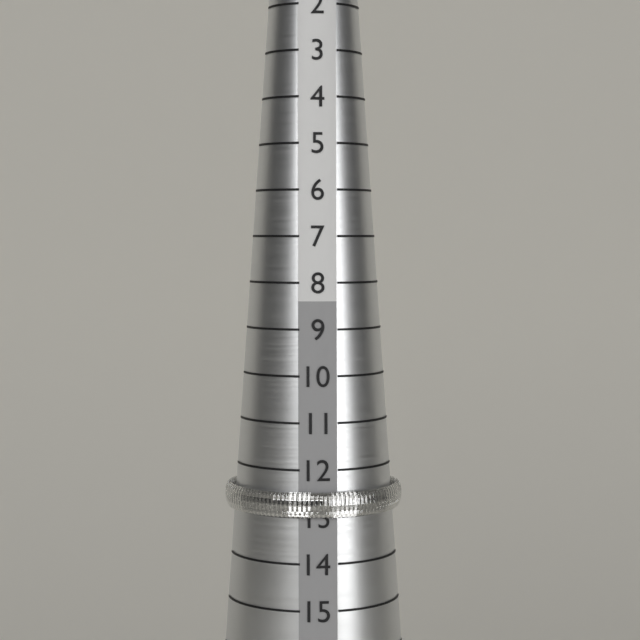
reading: 13 (no unit)
